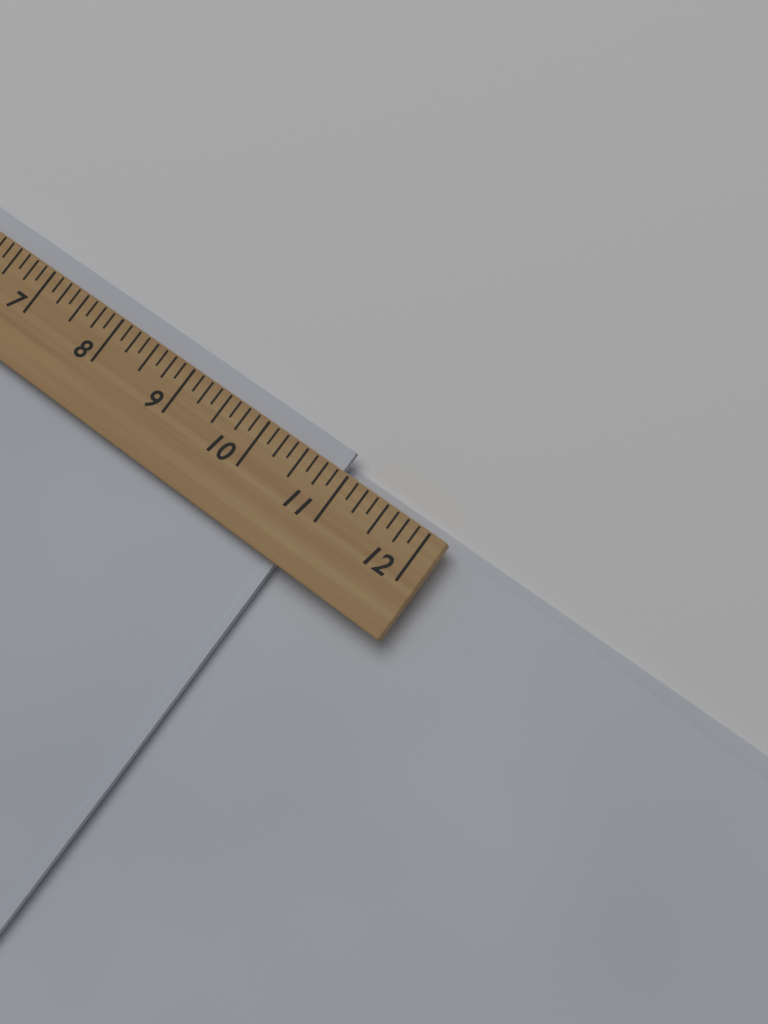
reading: 10.875 (no unit)
